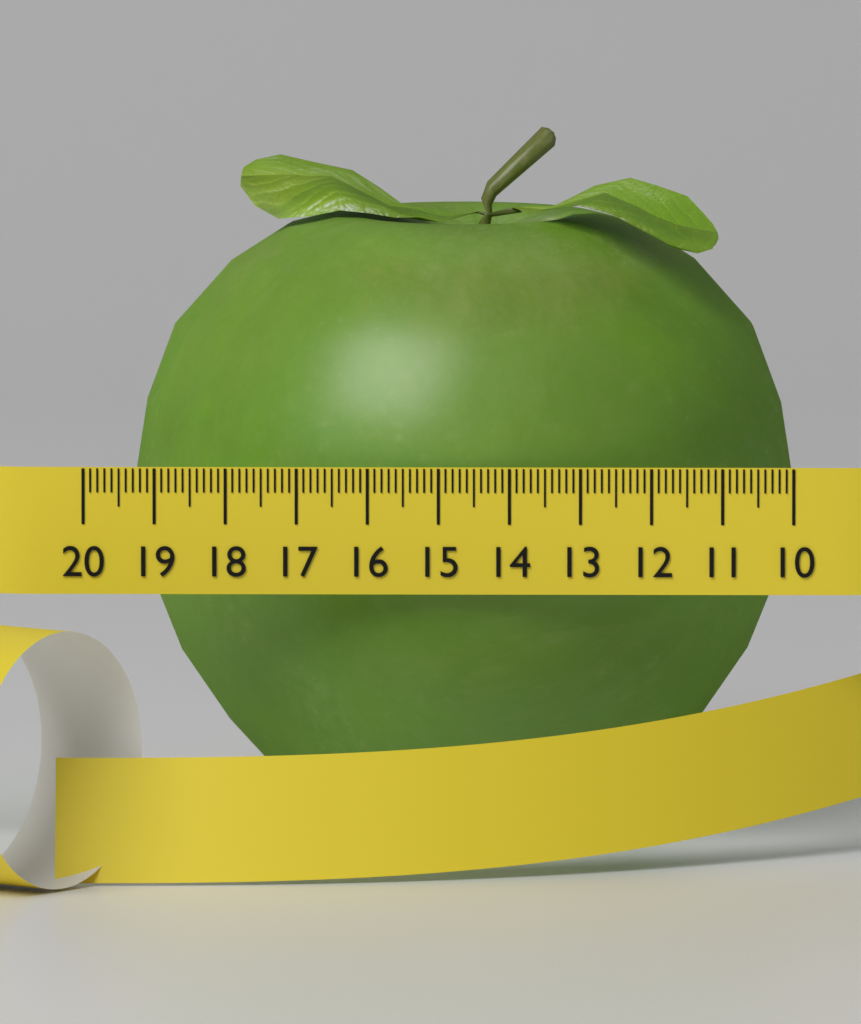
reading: 19.4 (no unit)
